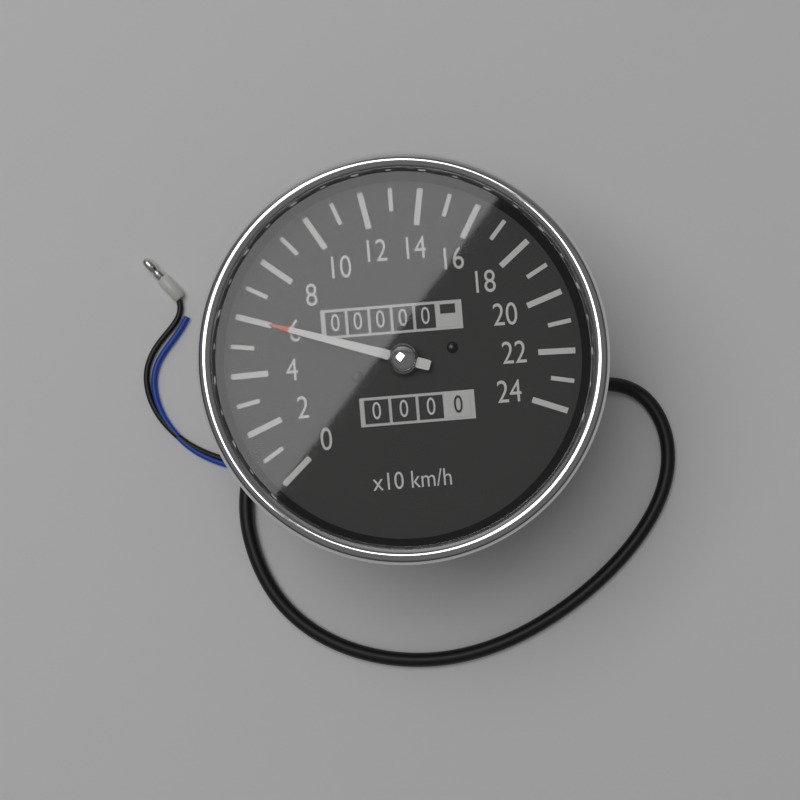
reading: 60 km/h
